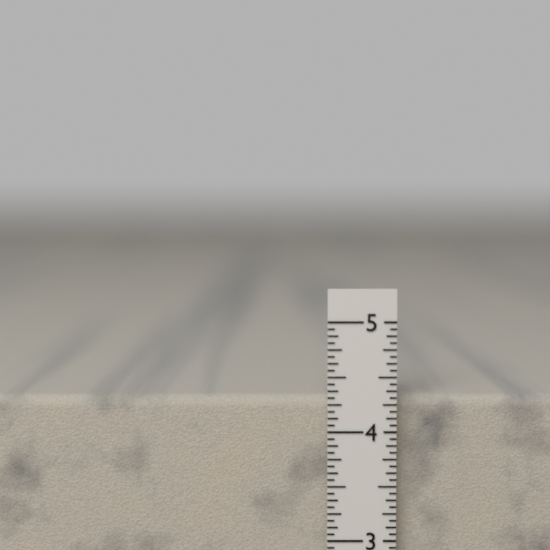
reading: 4.3125 in
